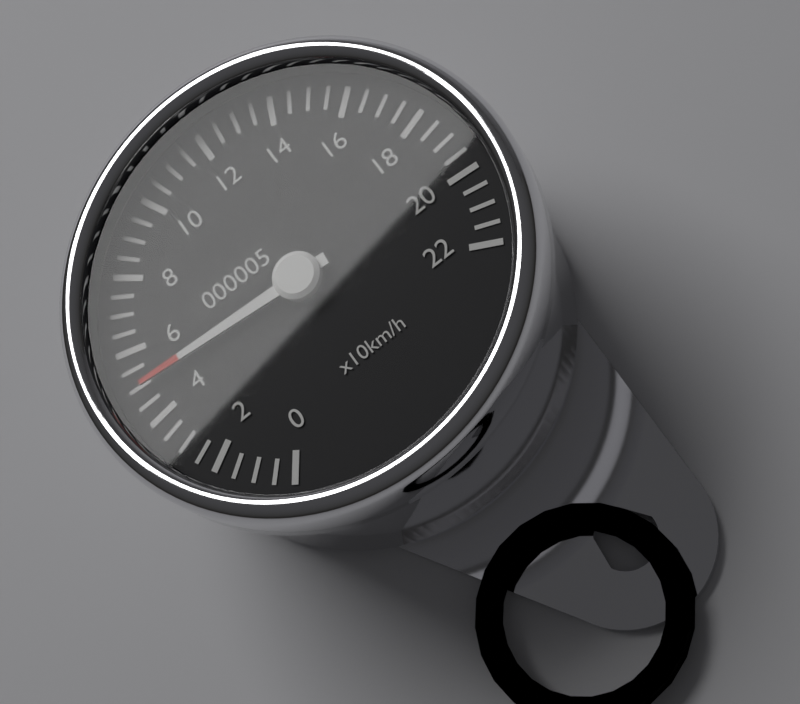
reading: 50 km/h
